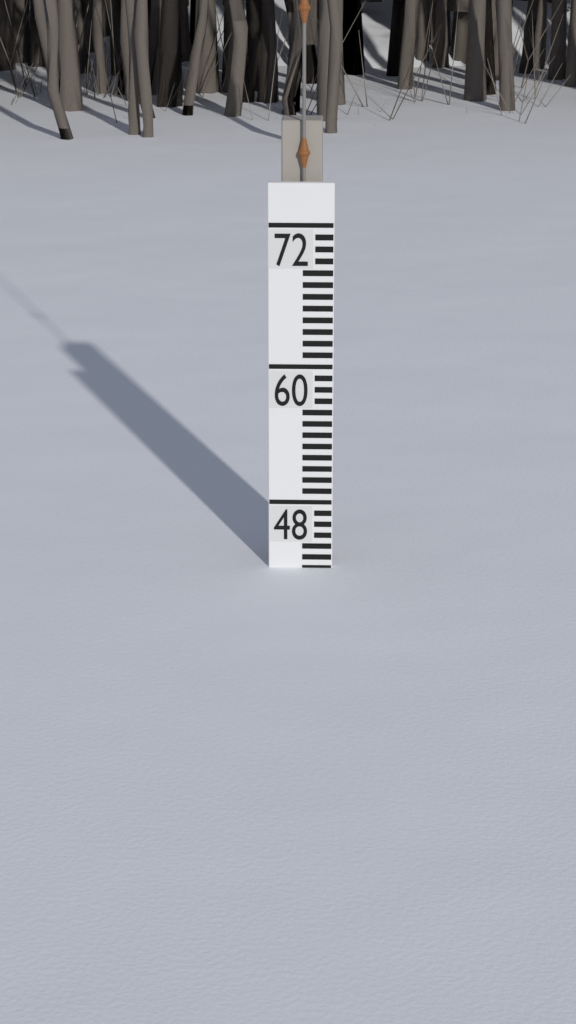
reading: 42 (no unit)
